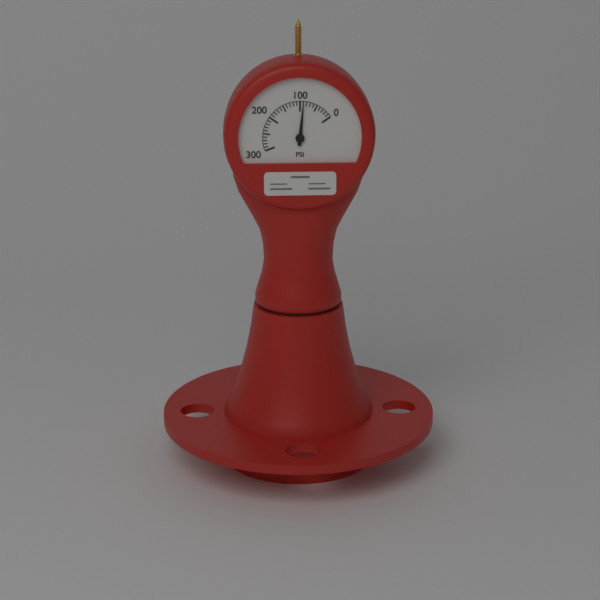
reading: 90 psi
